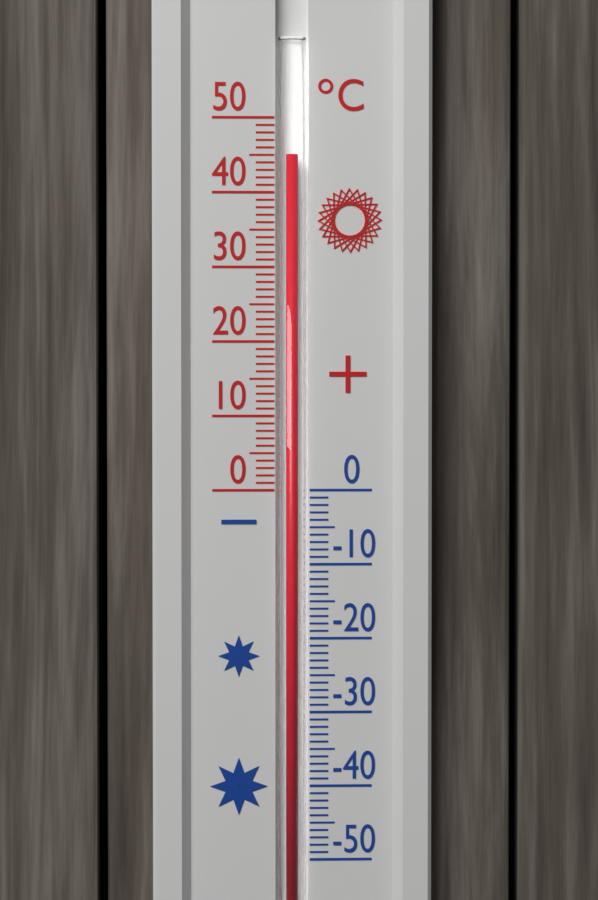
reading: 45 °C
